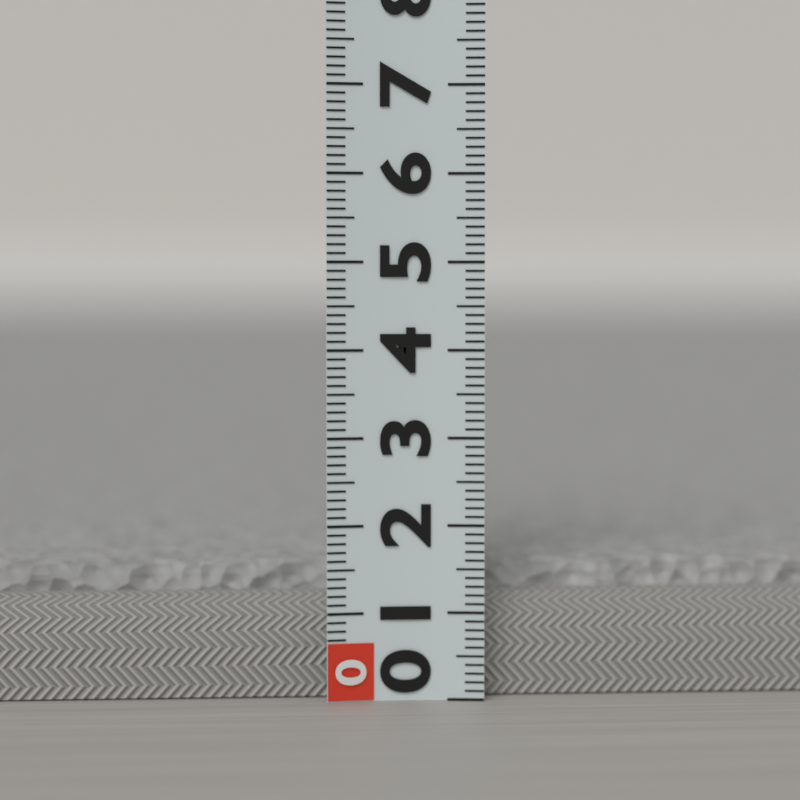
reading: 1.5 (no unit)
